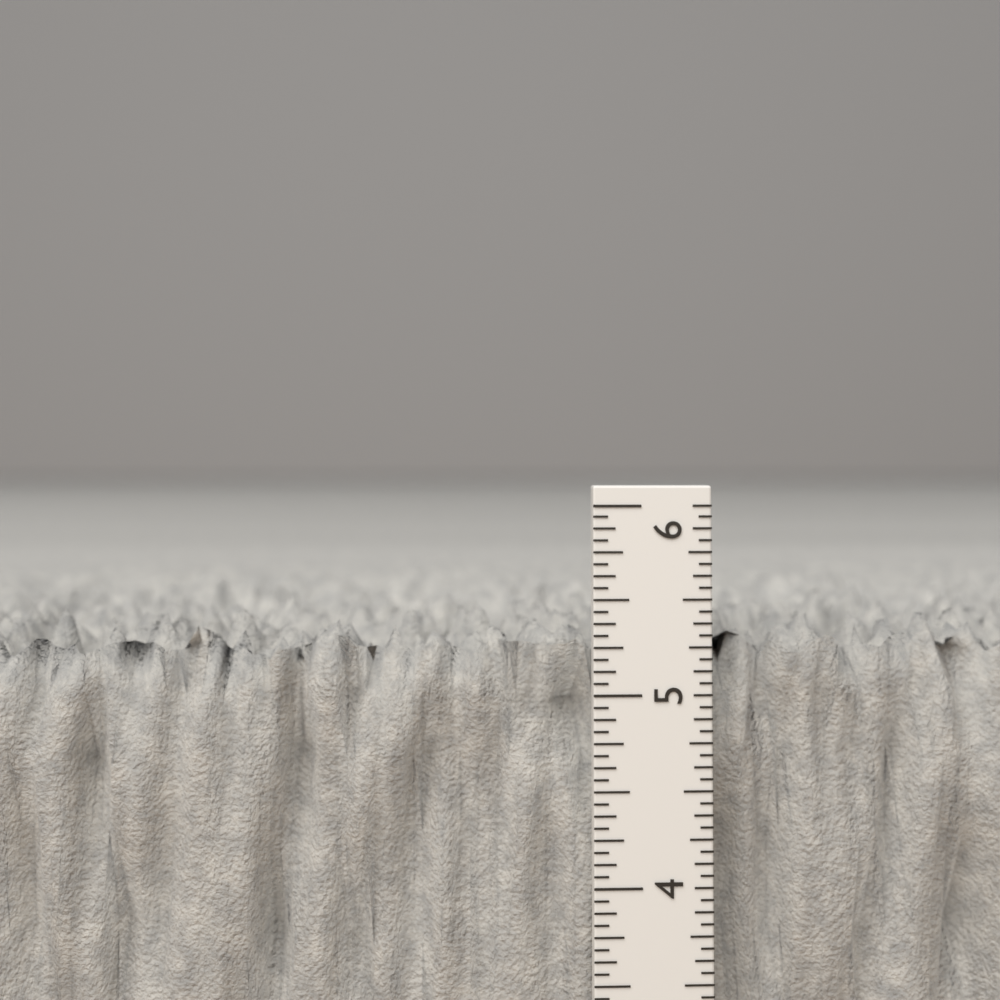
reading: 5.3750 in
